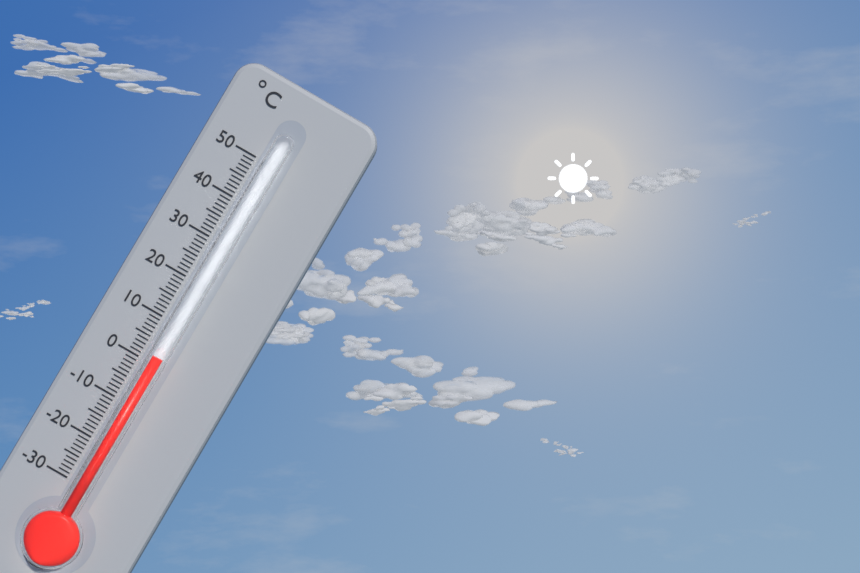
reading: 2 °C
